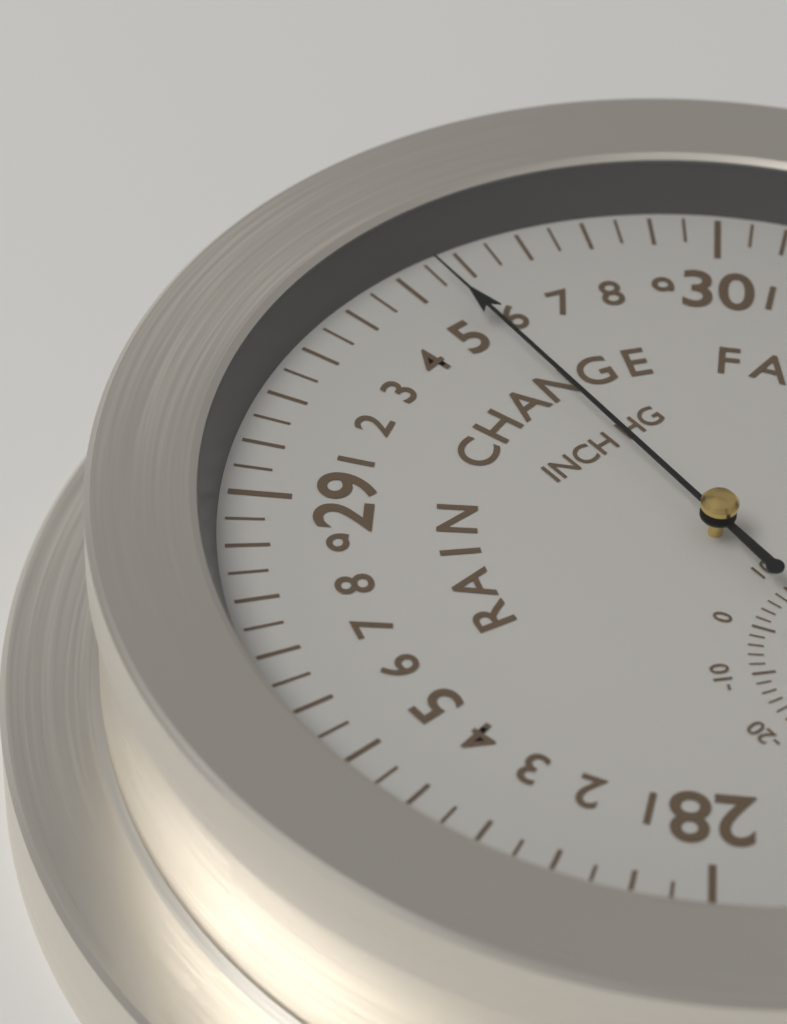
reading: 29.55 inHg
